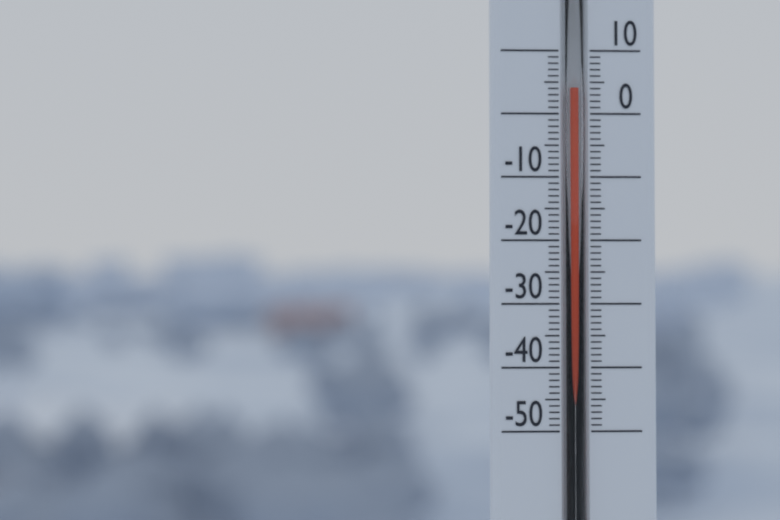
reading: 4 (no unit)
